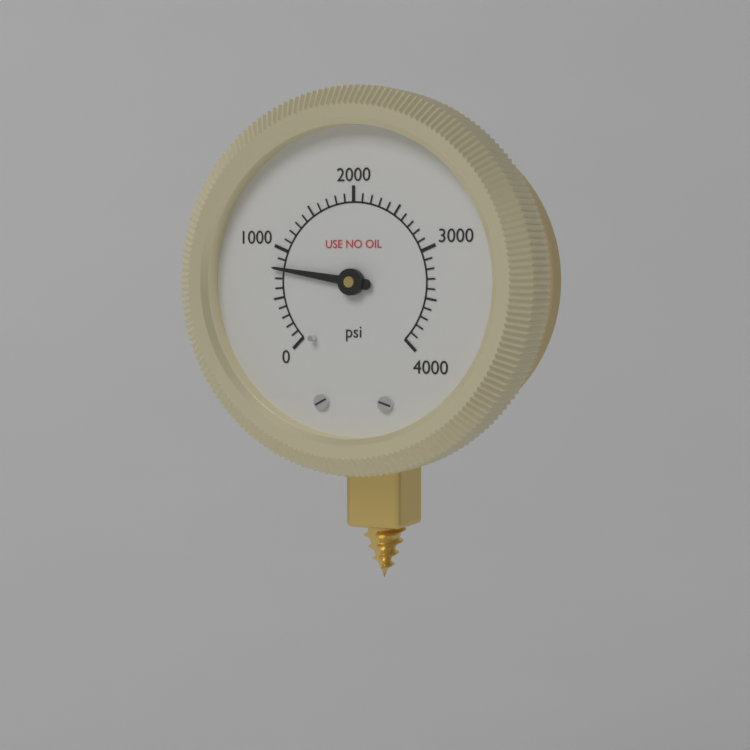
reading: 800 psi
